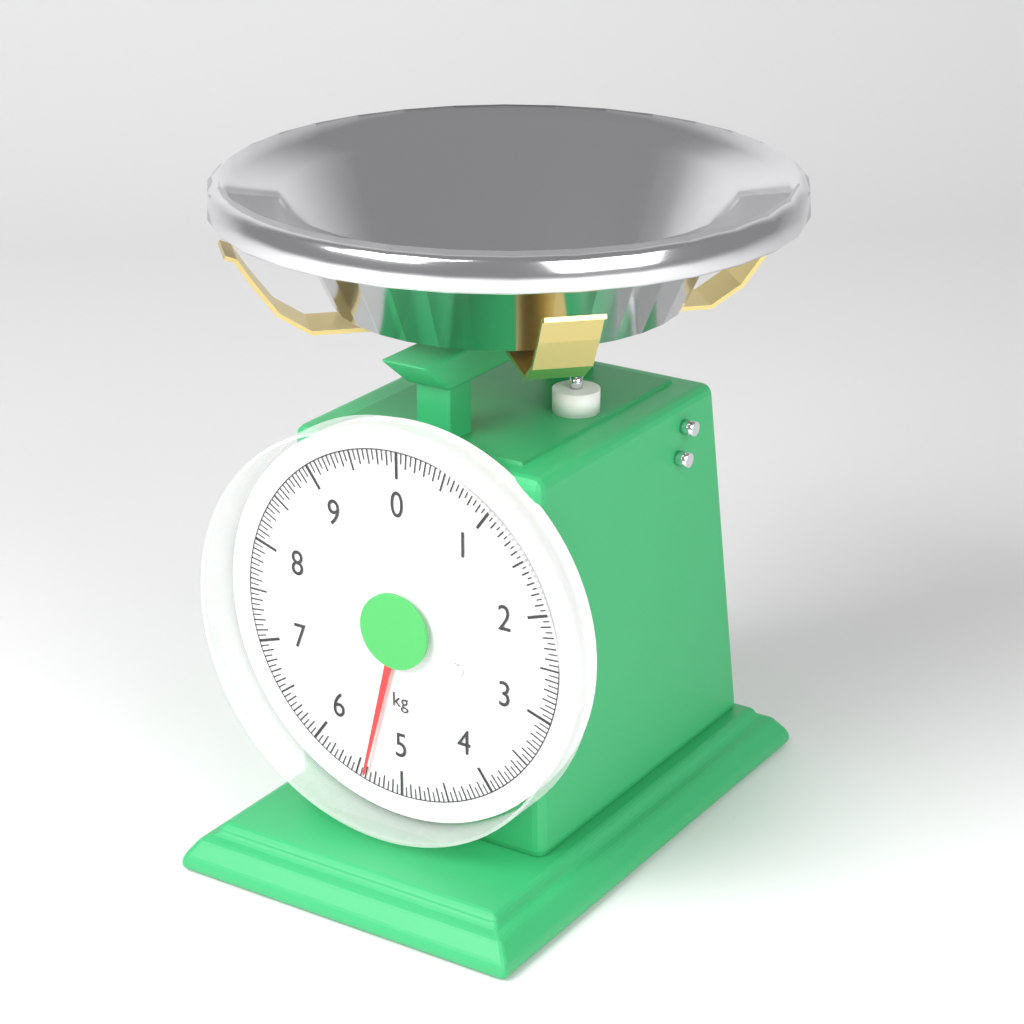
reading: 5.40 kg
